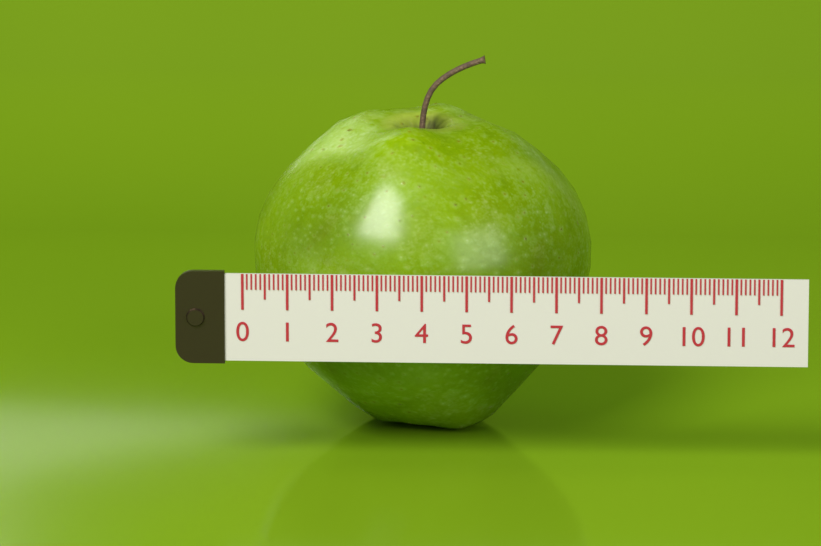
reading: 7.7 (no unit)
